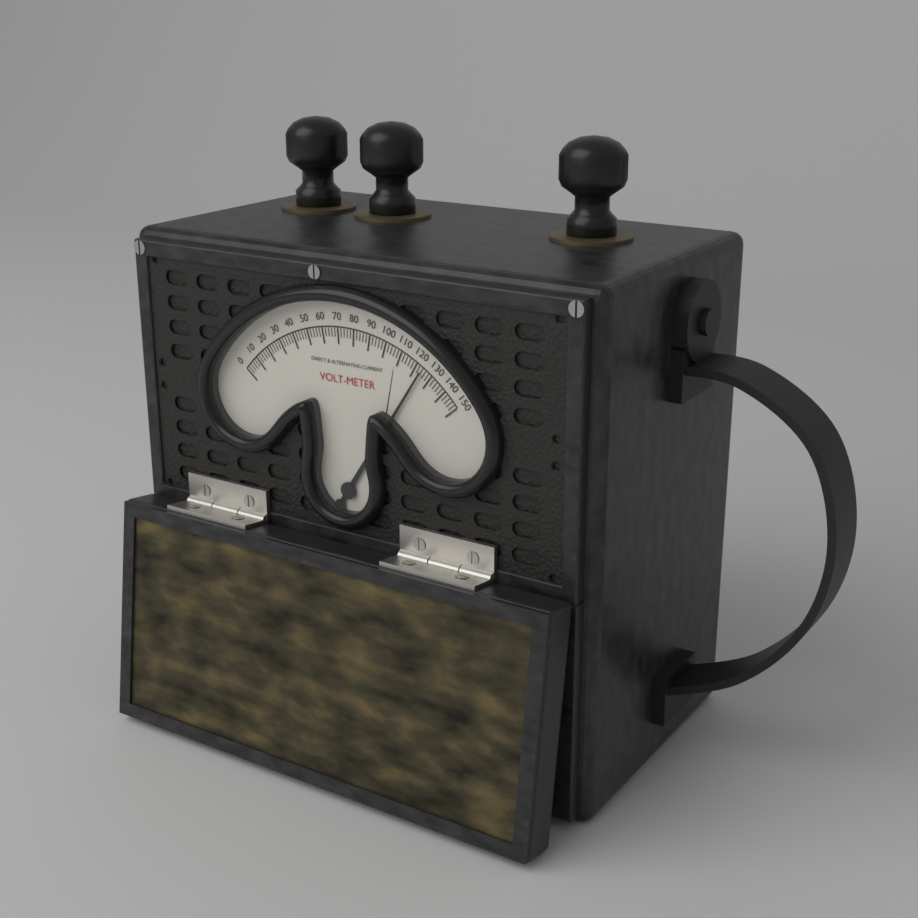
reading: 124 V
